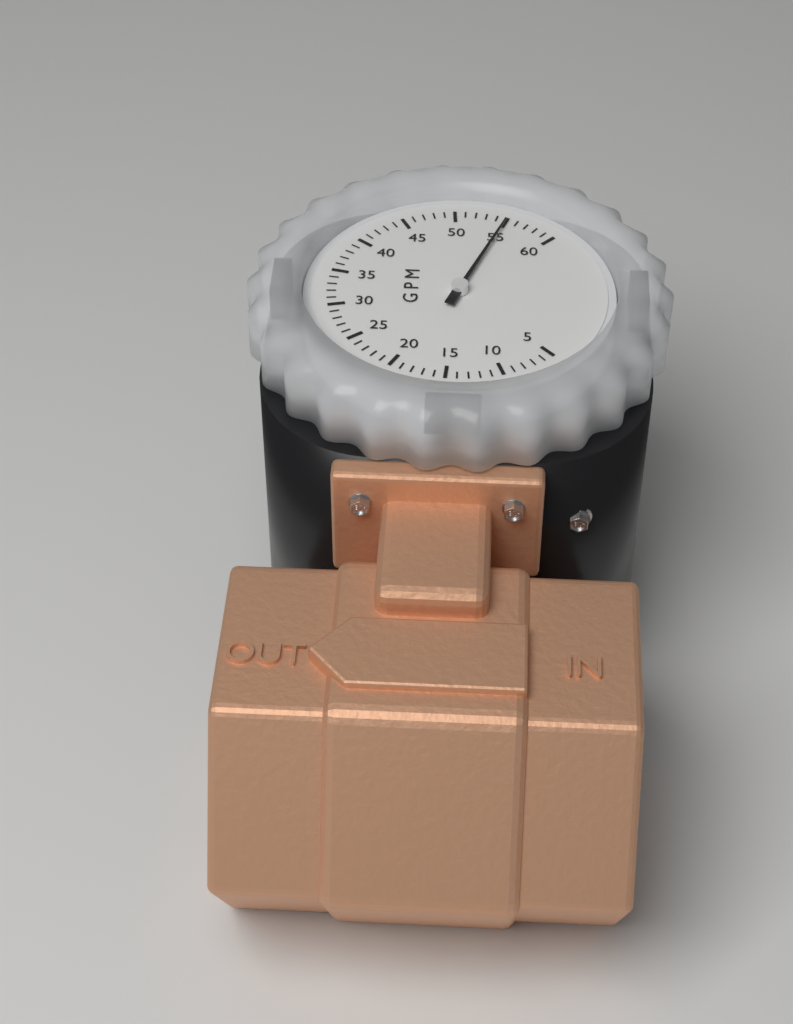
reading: 55 GPM
